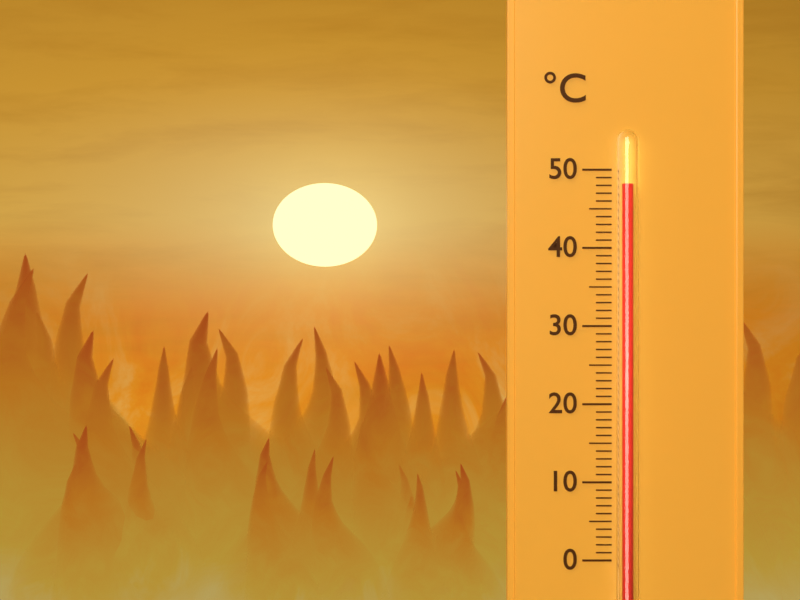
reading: 48 °C
